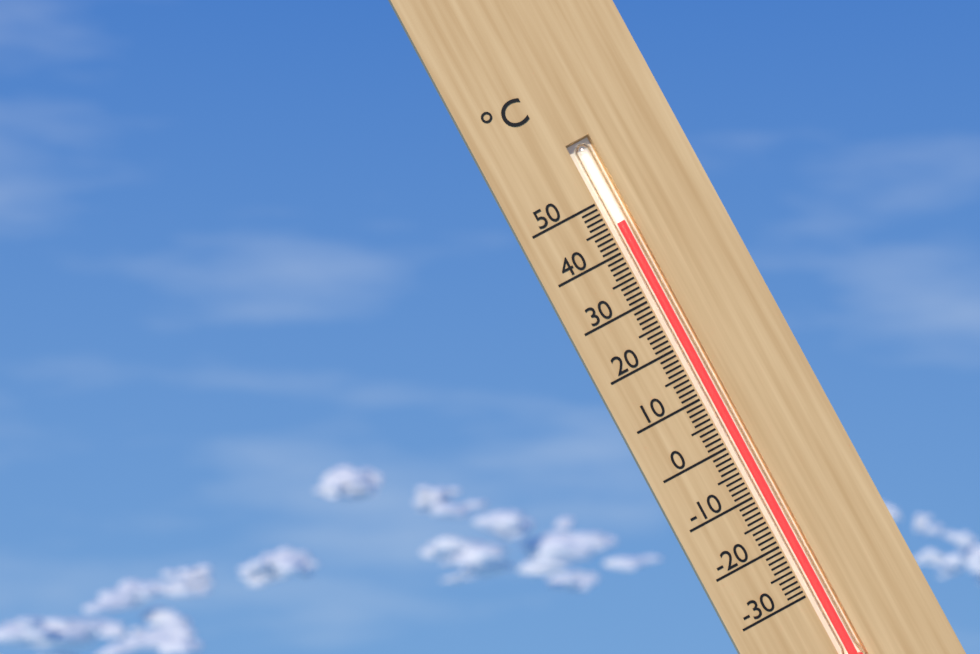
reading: 45 °C
